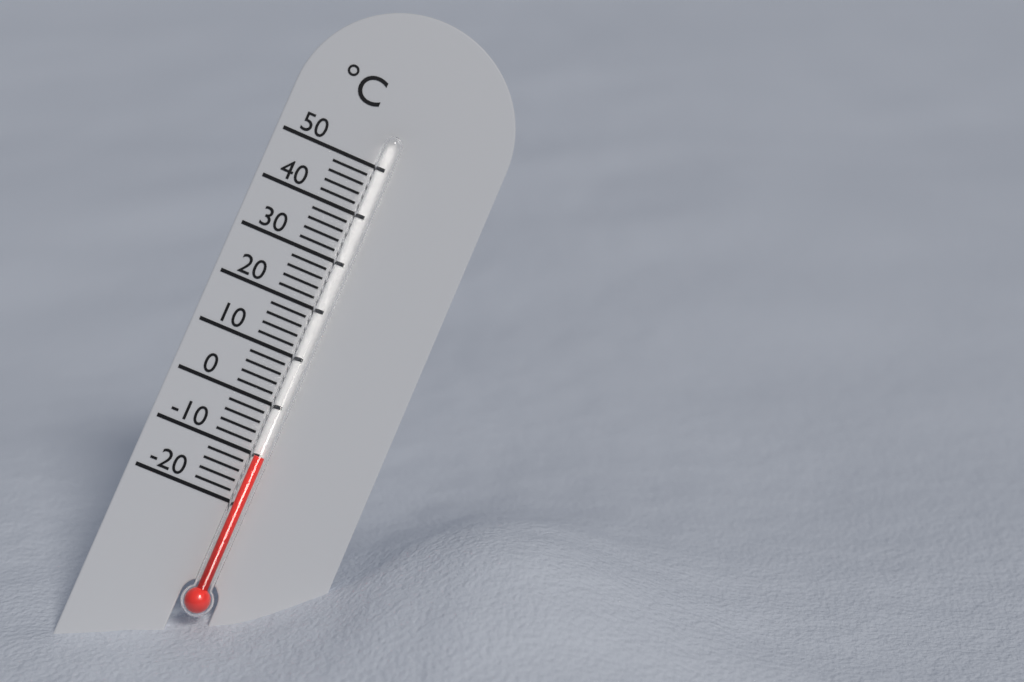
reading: -10 °C
